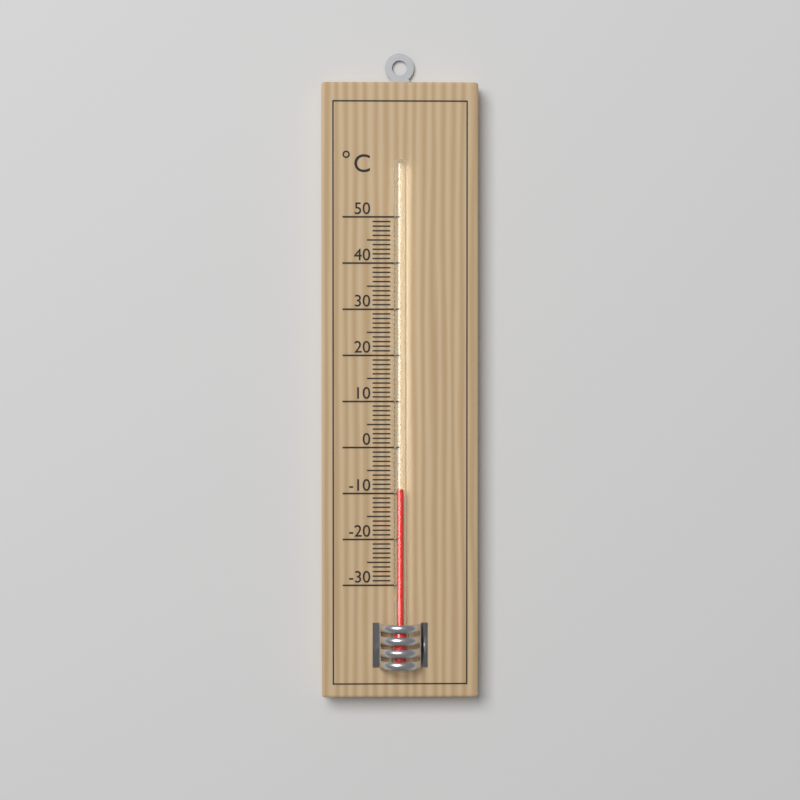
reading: -9 °C
